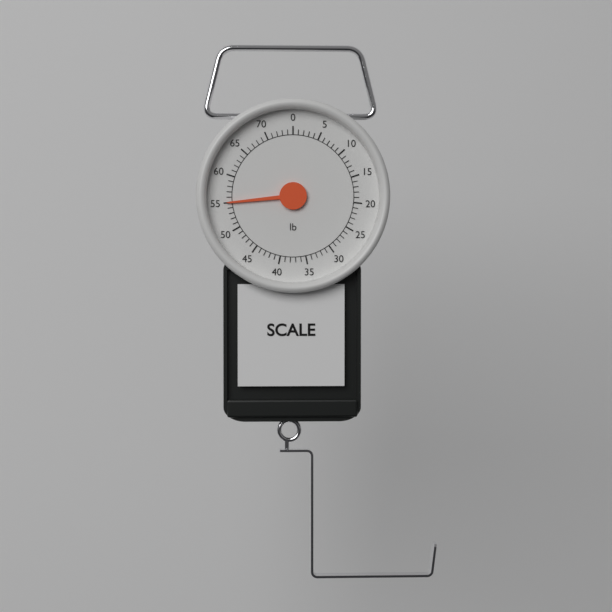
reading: 55 lb
